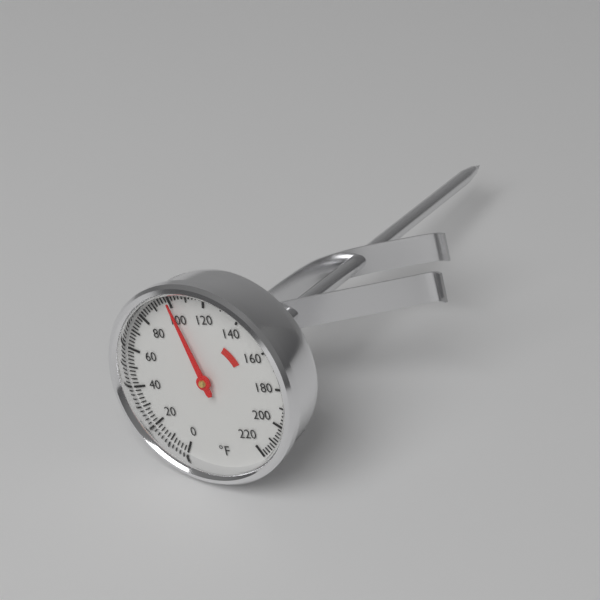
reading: 100 °F
